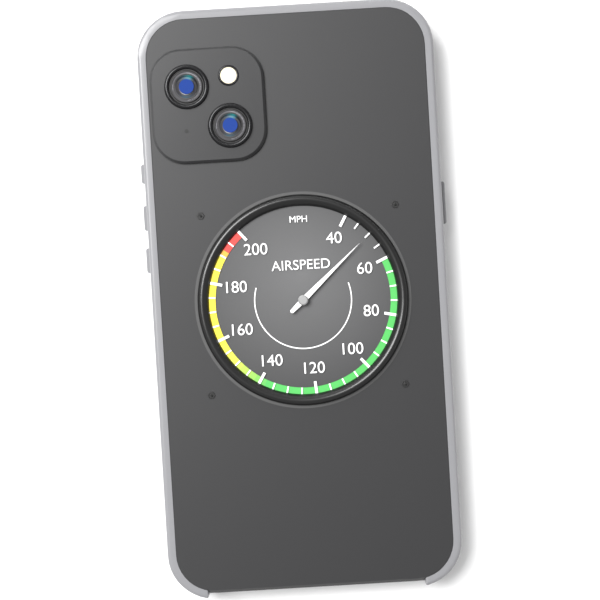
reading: 50 mph
